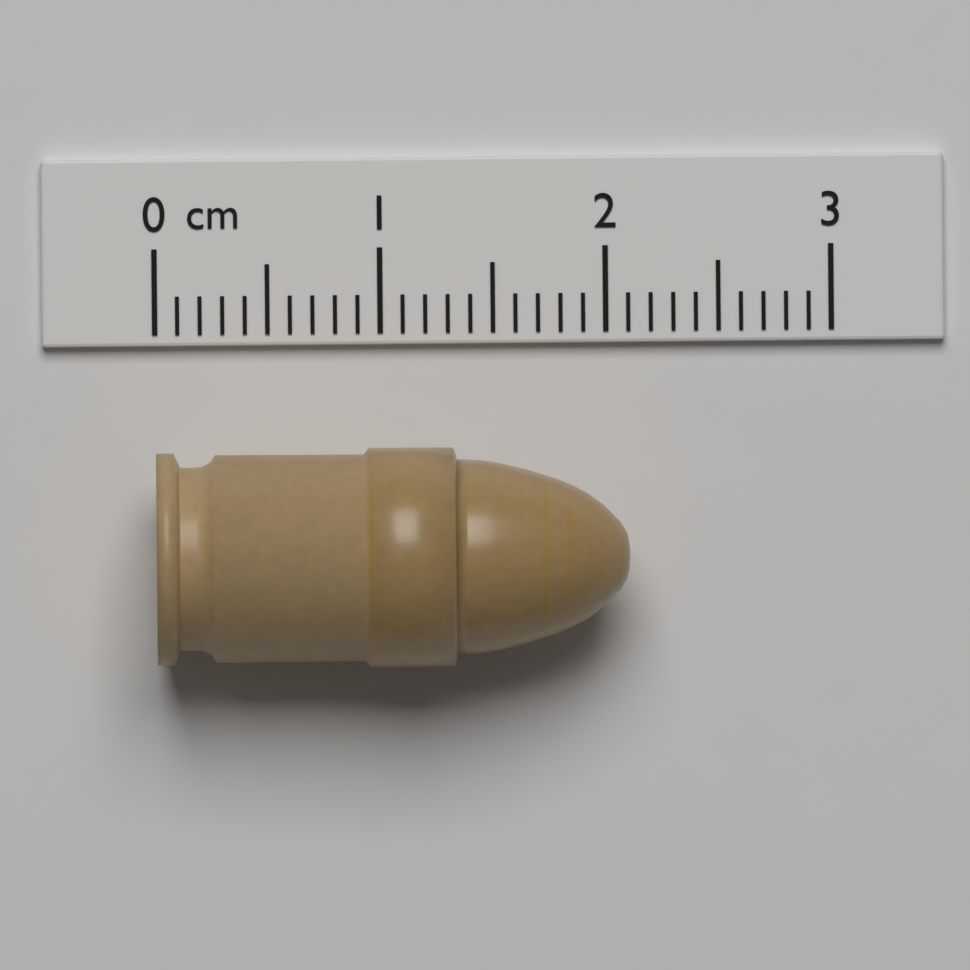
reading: 2.1 cm
